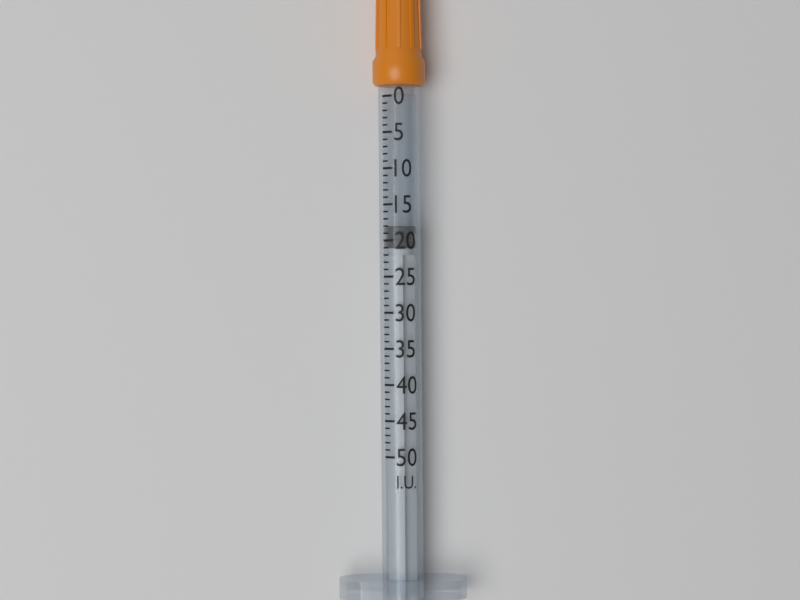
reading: 18 I.U.
